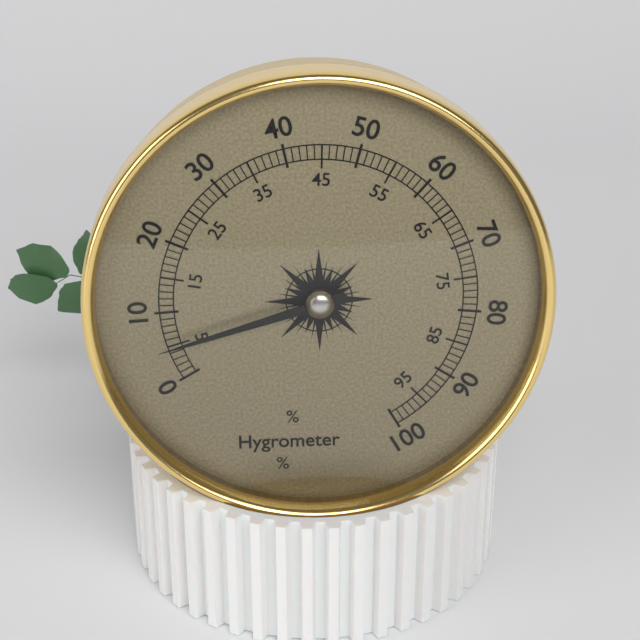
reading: 5 %
